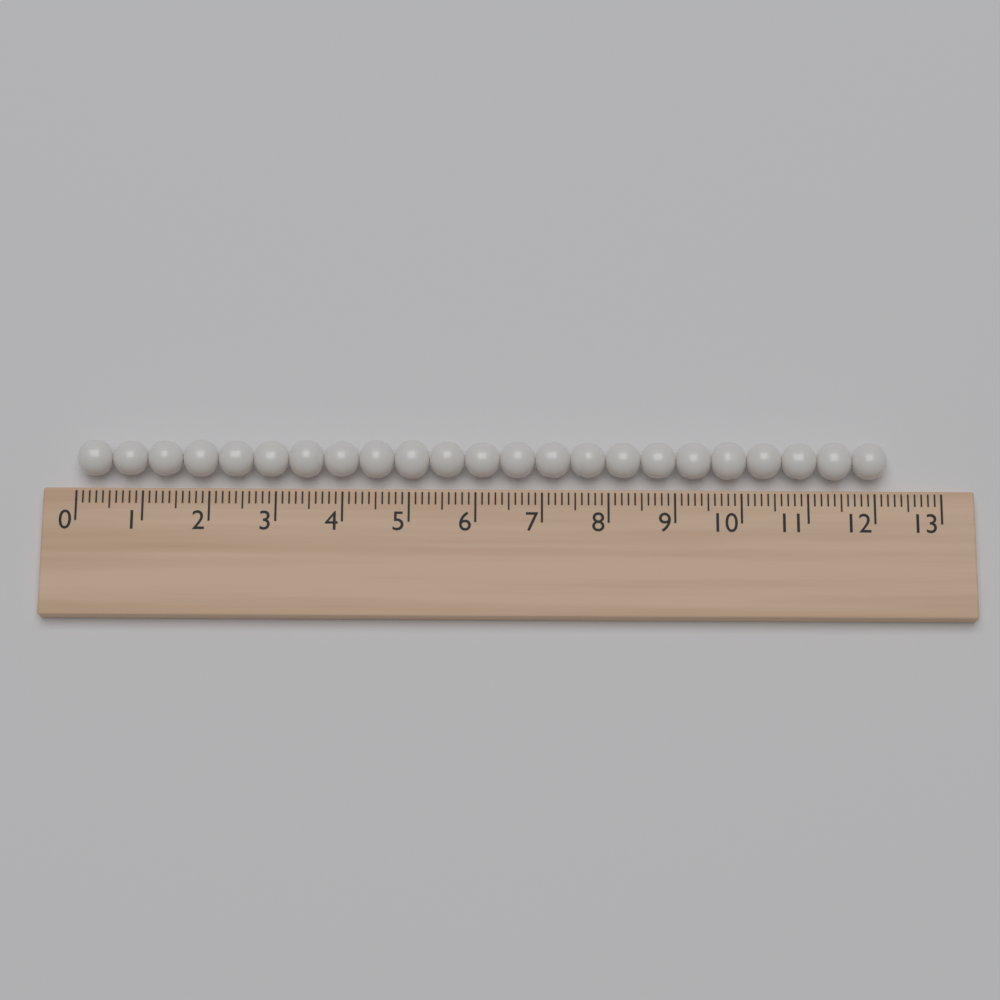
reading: 12.2 (no unit)
